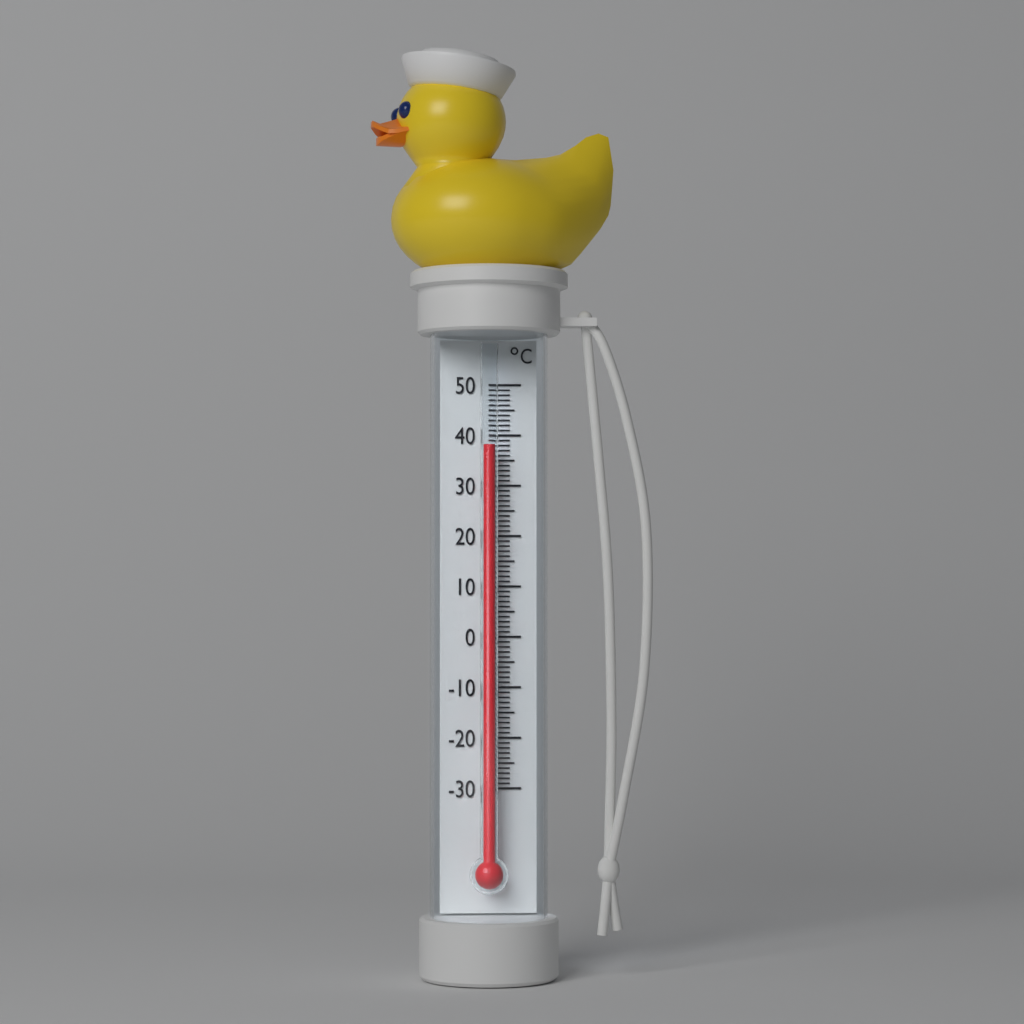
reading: 38 °C
